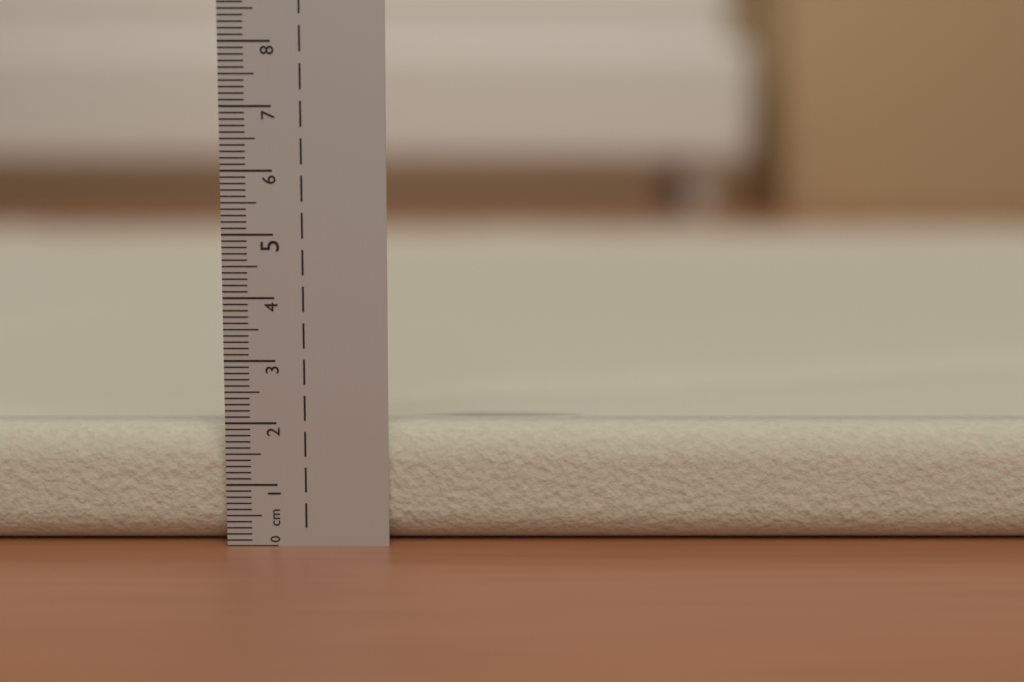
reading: 1.9 cm
